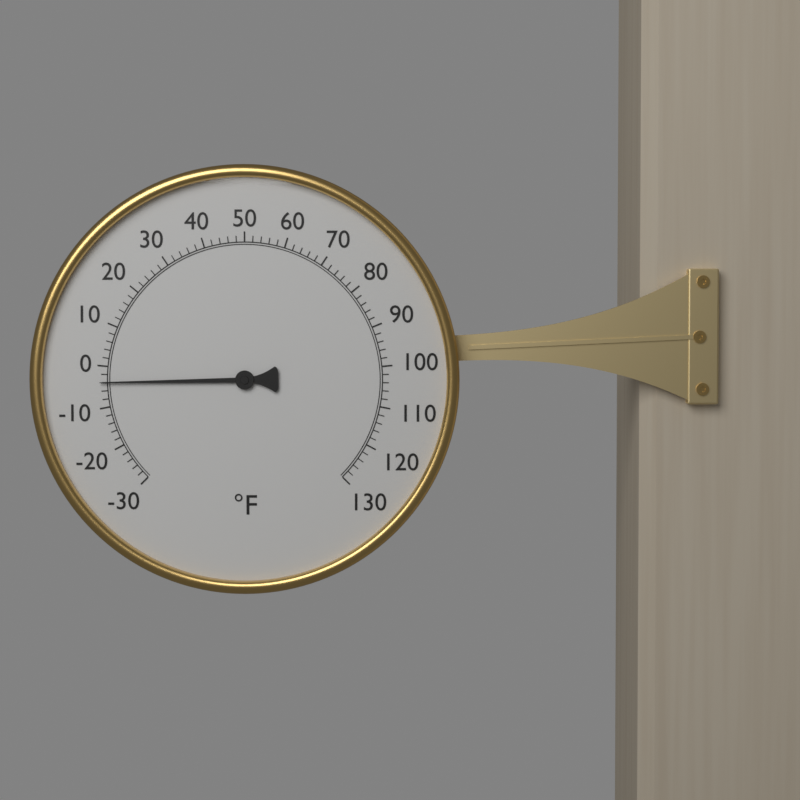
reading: -4 °F
